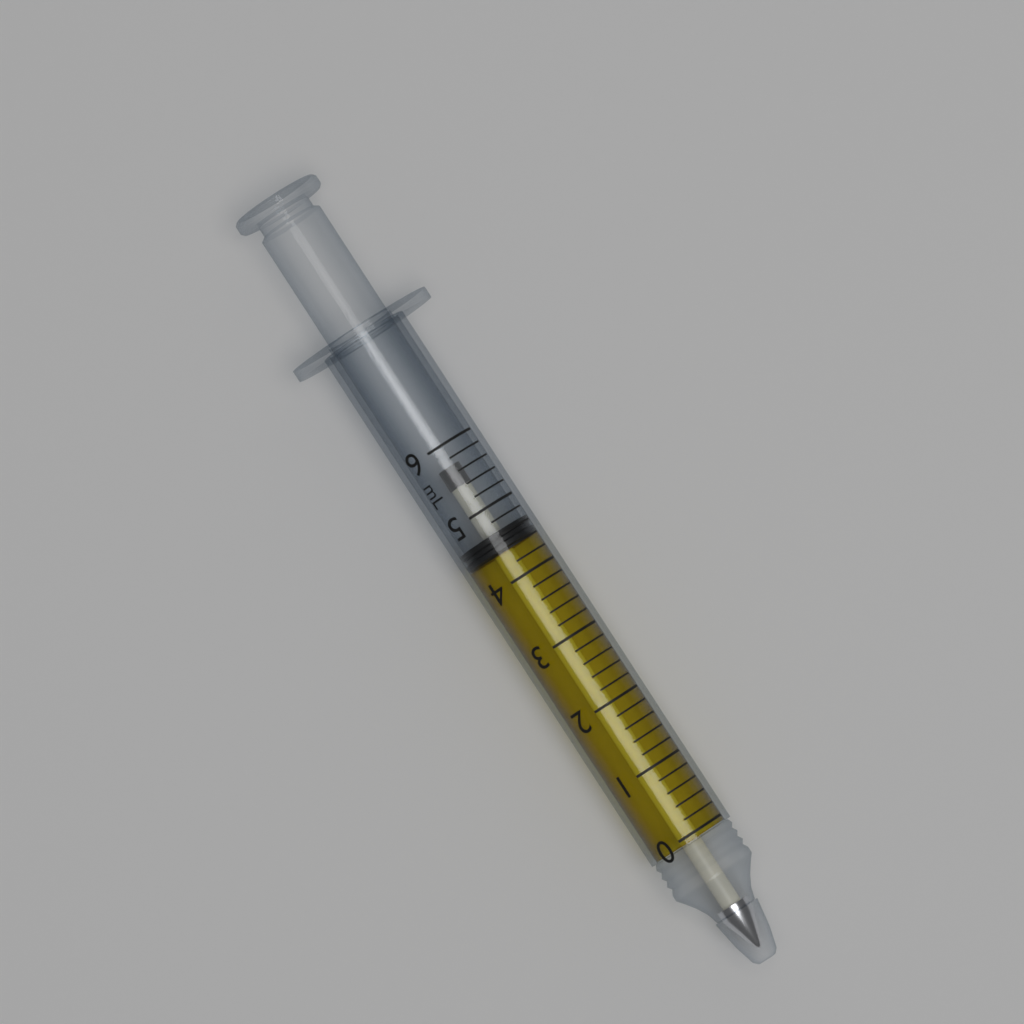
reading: 4.4 mL
